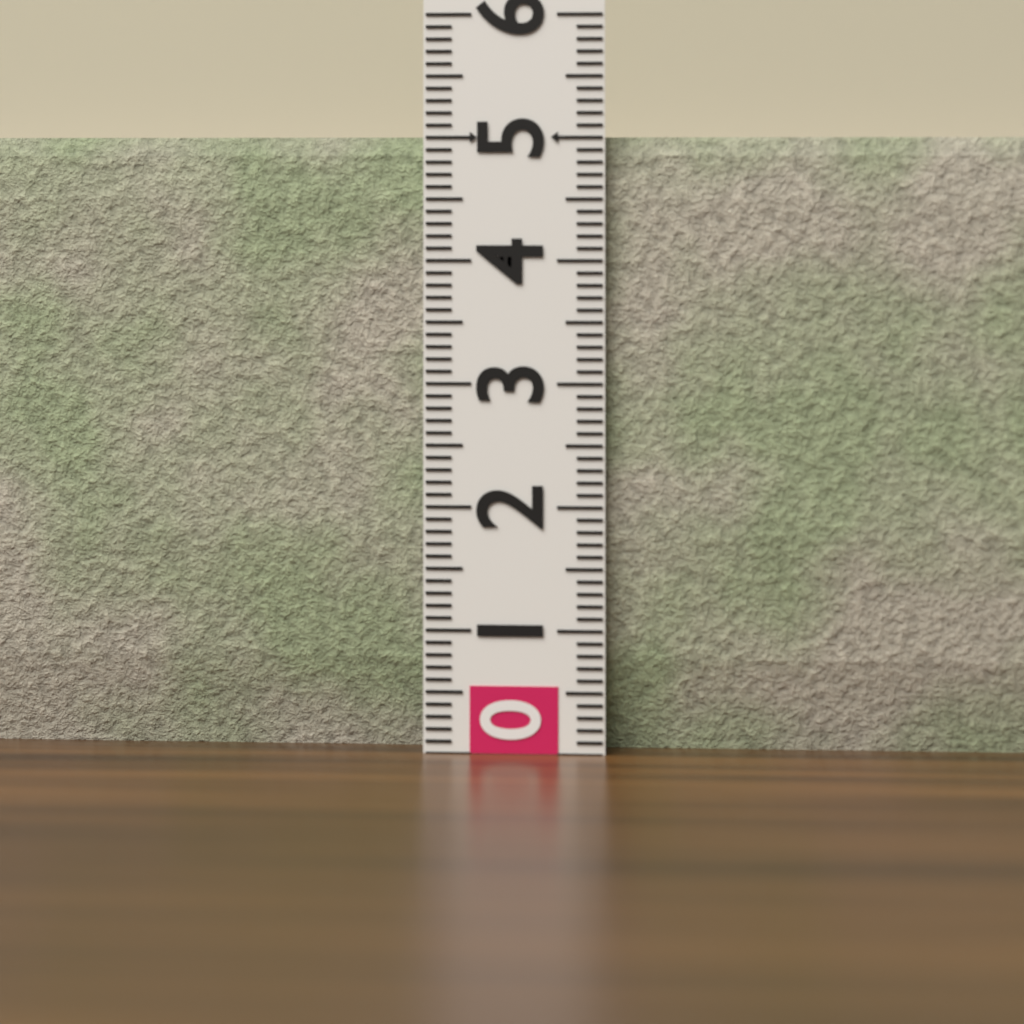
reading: 5.0 (no unit)
